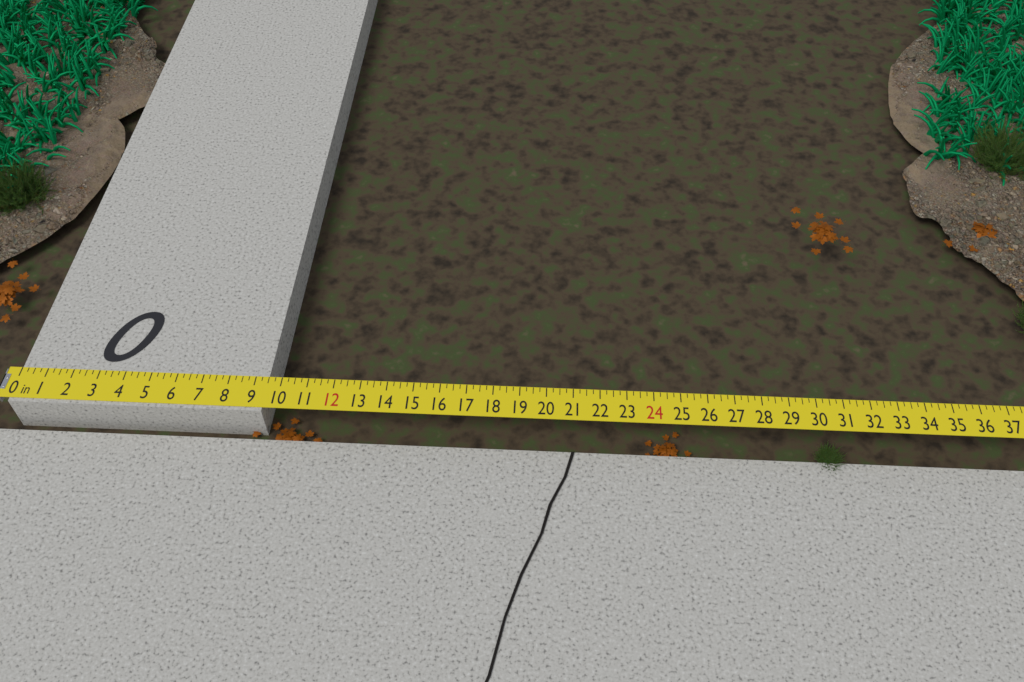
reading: 9.50 in
